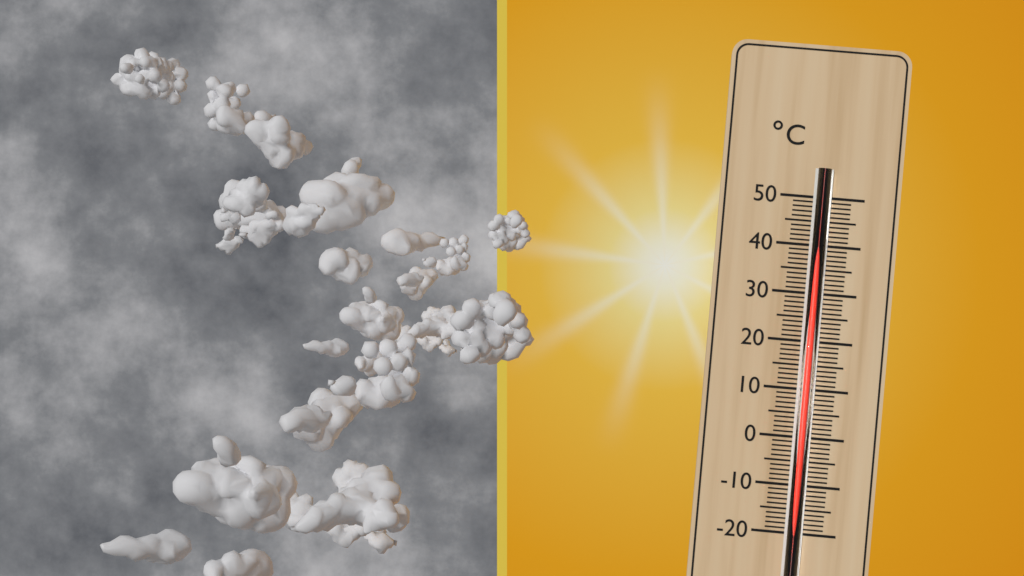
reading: 42 °C
